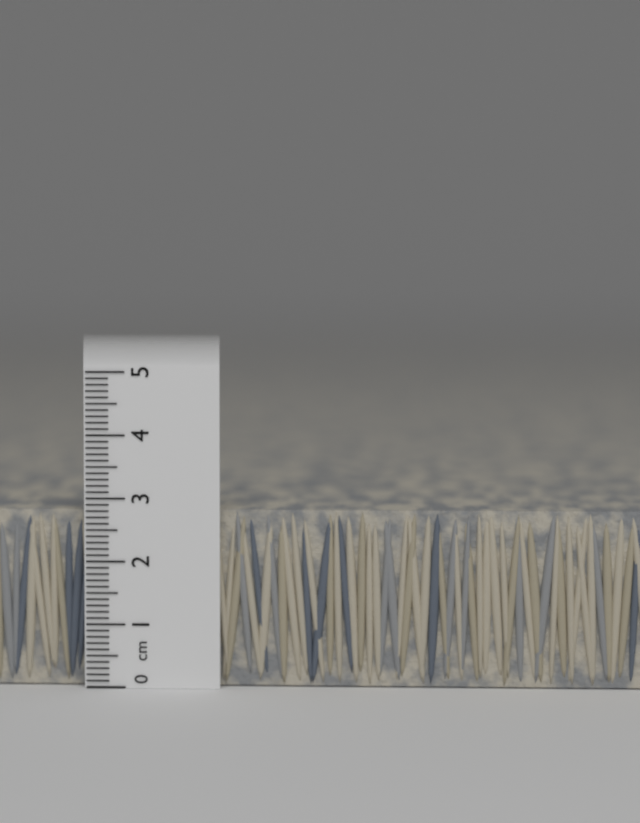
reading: 2.8 cm
